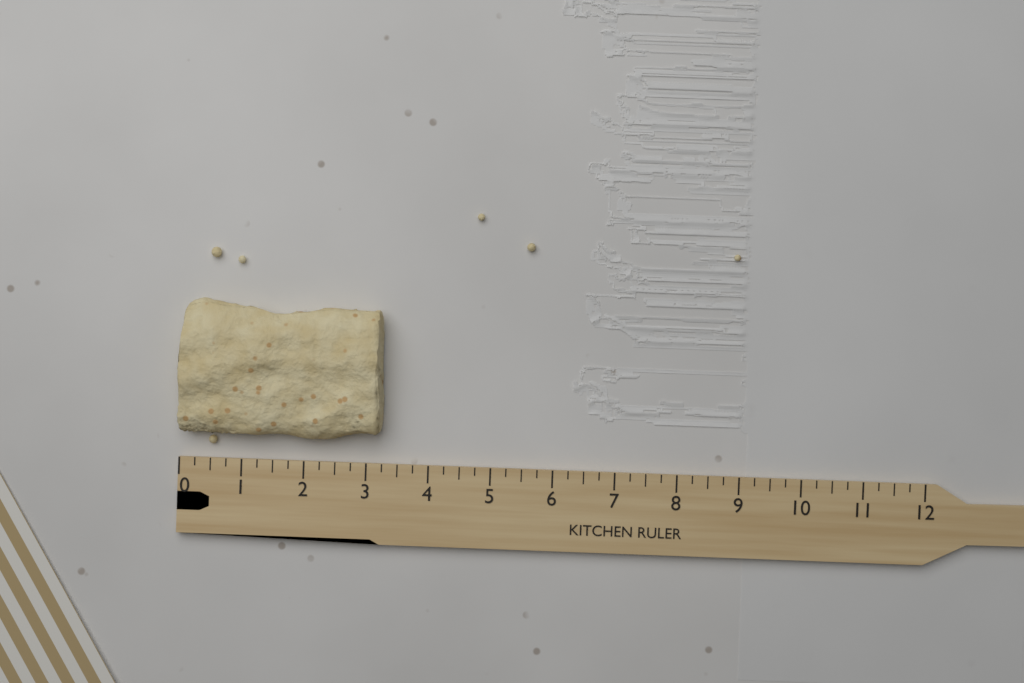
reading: 3.25 (no unit)
